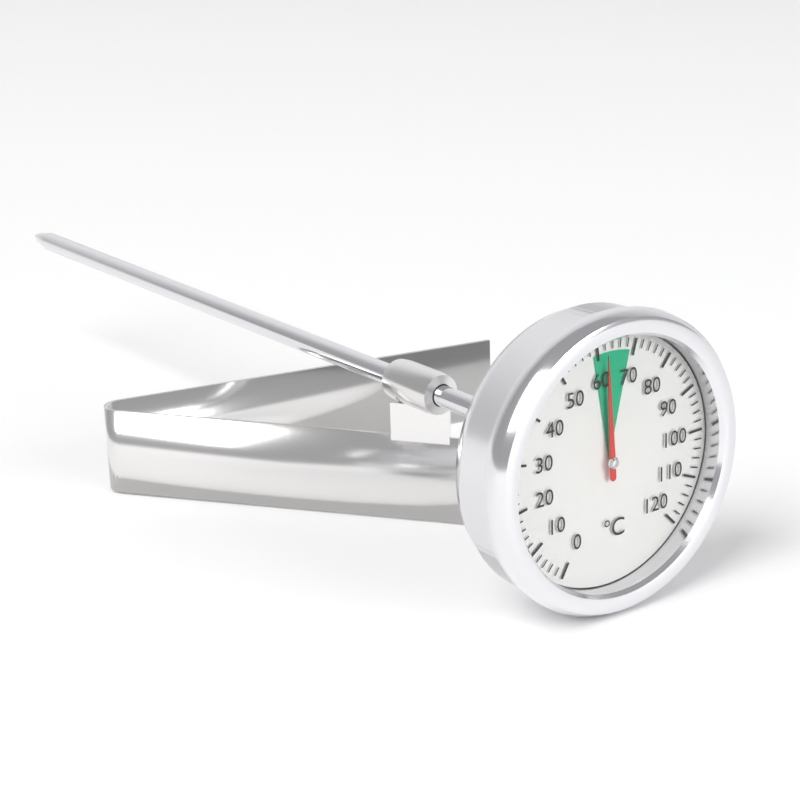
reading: 62 °C
